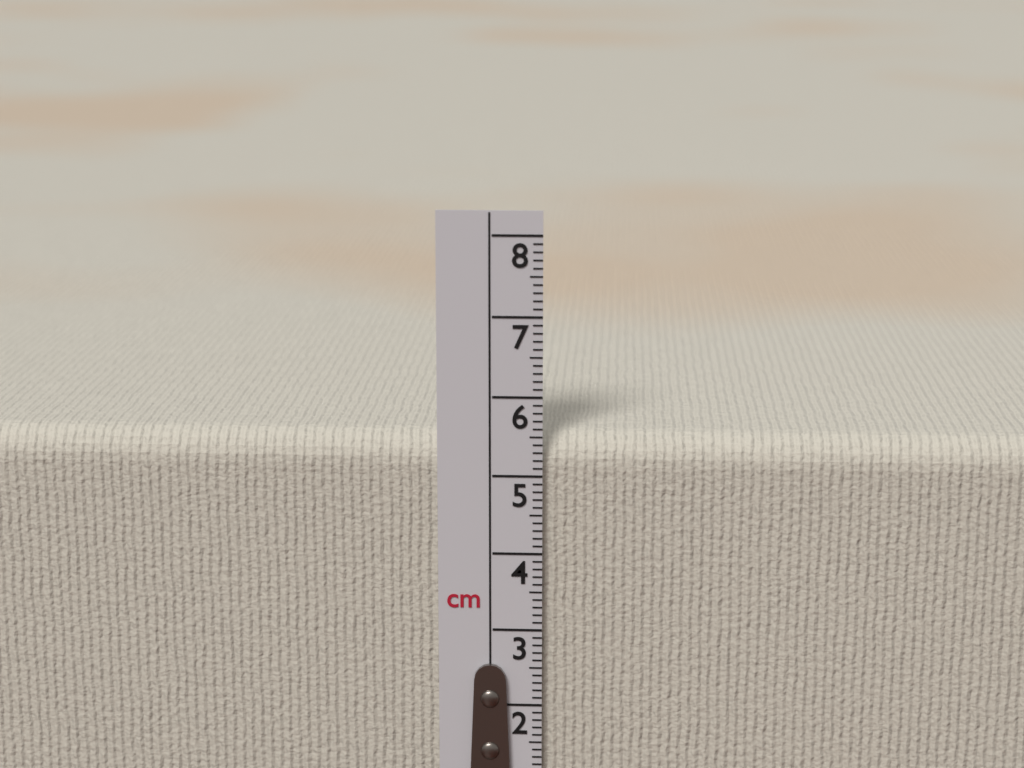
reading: 5.5 cm
